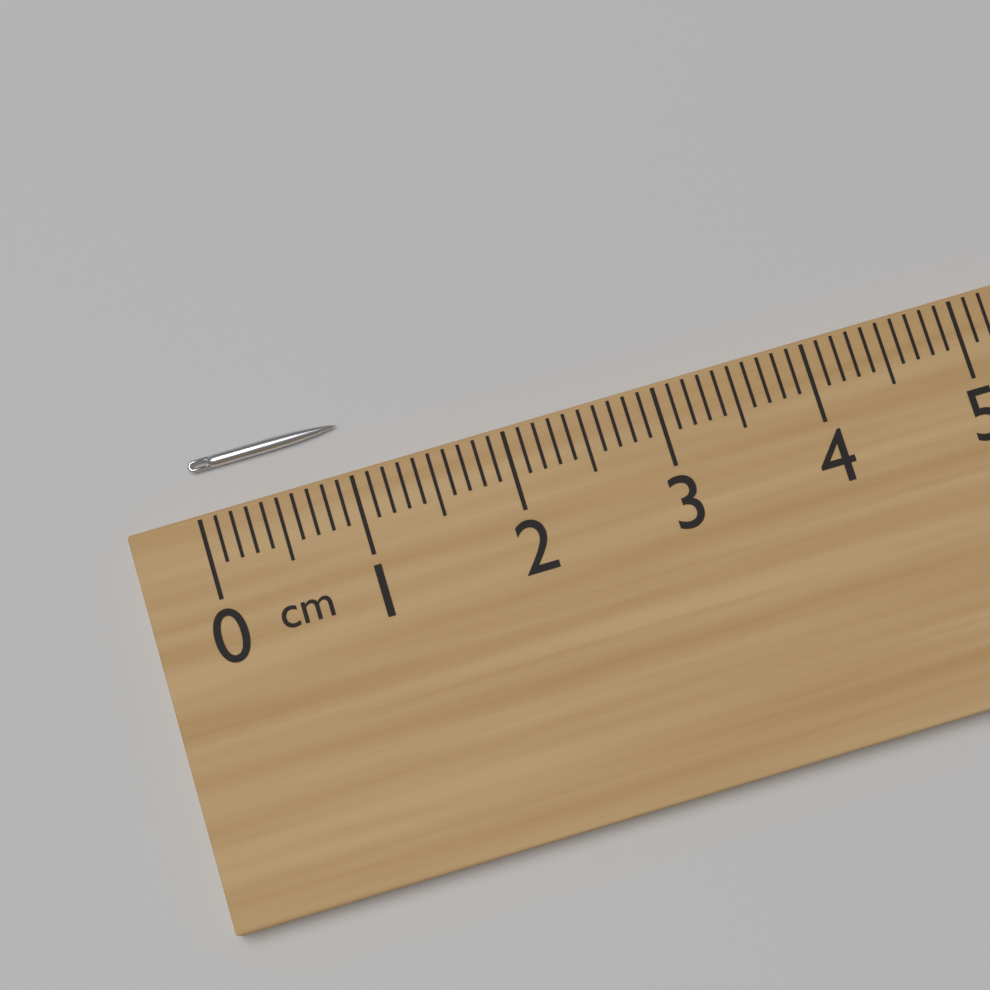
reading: 1.0 cm
